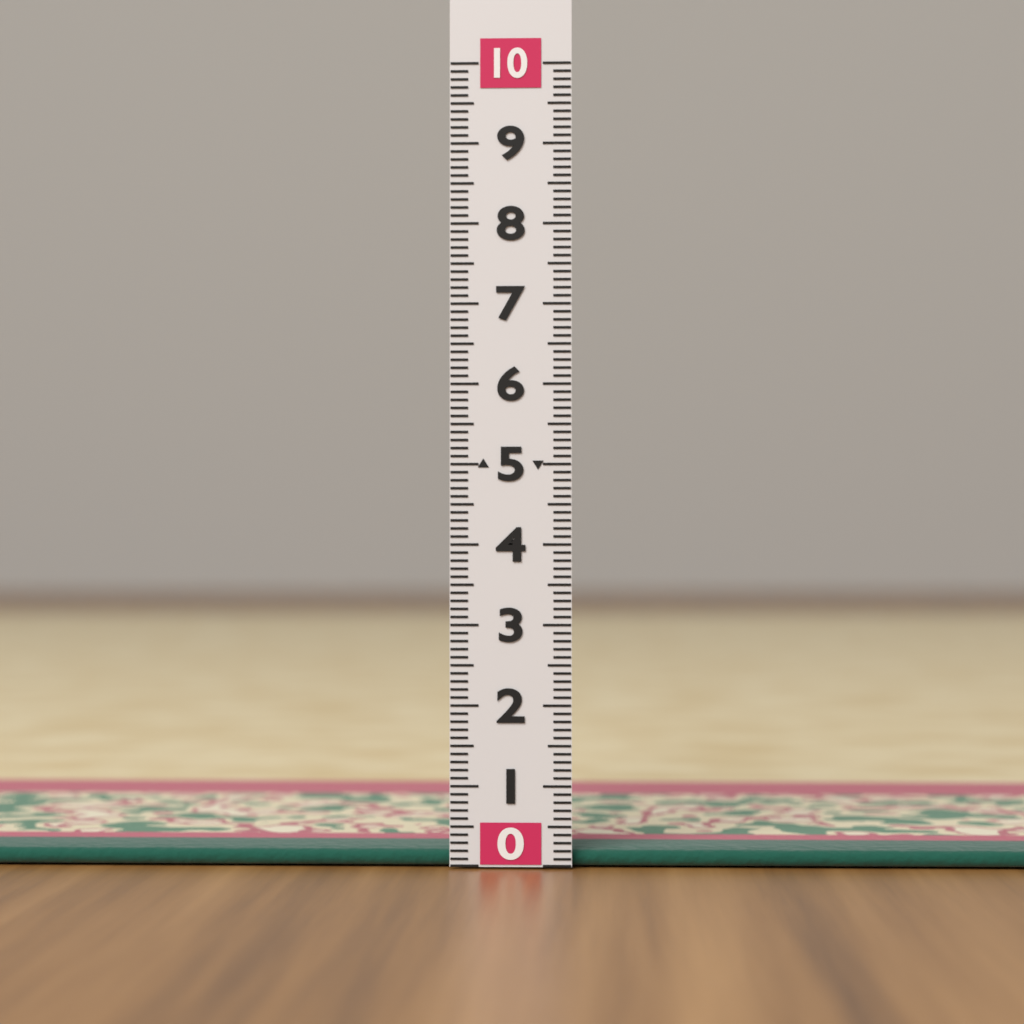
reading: 0.2 (no unit)
